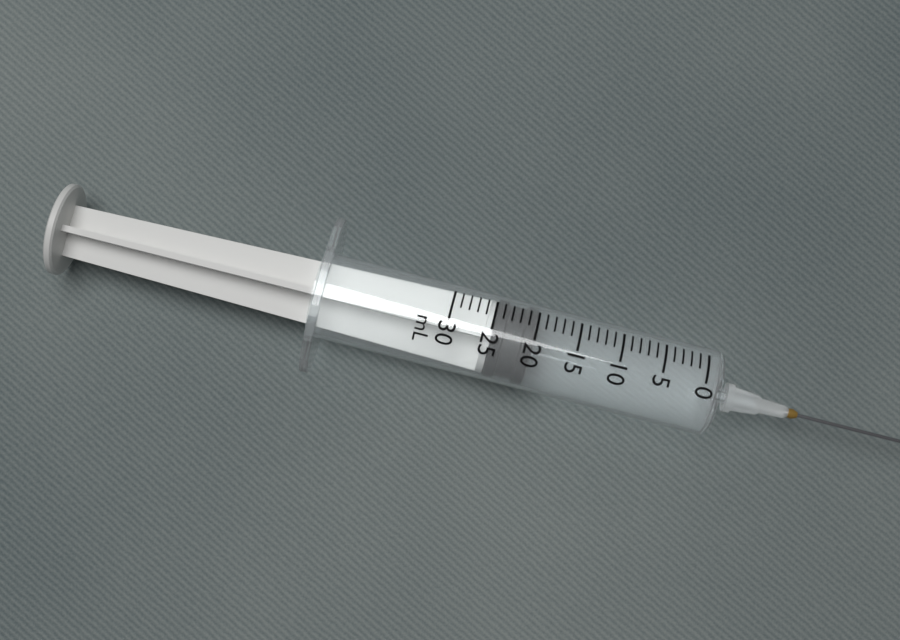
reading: 20 mL
